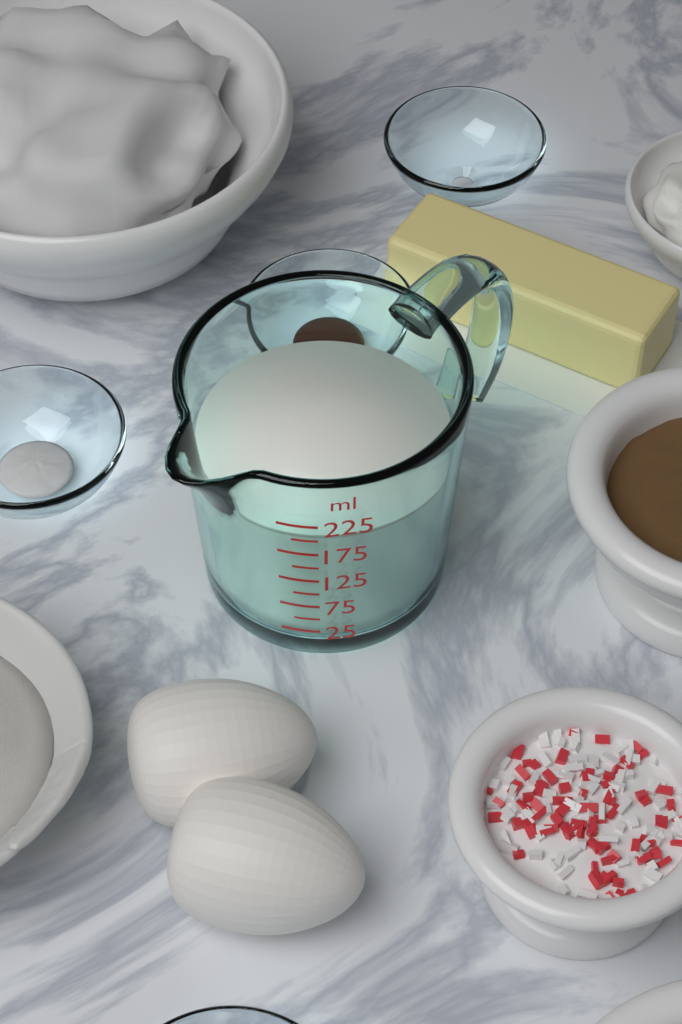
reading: 200 ml
